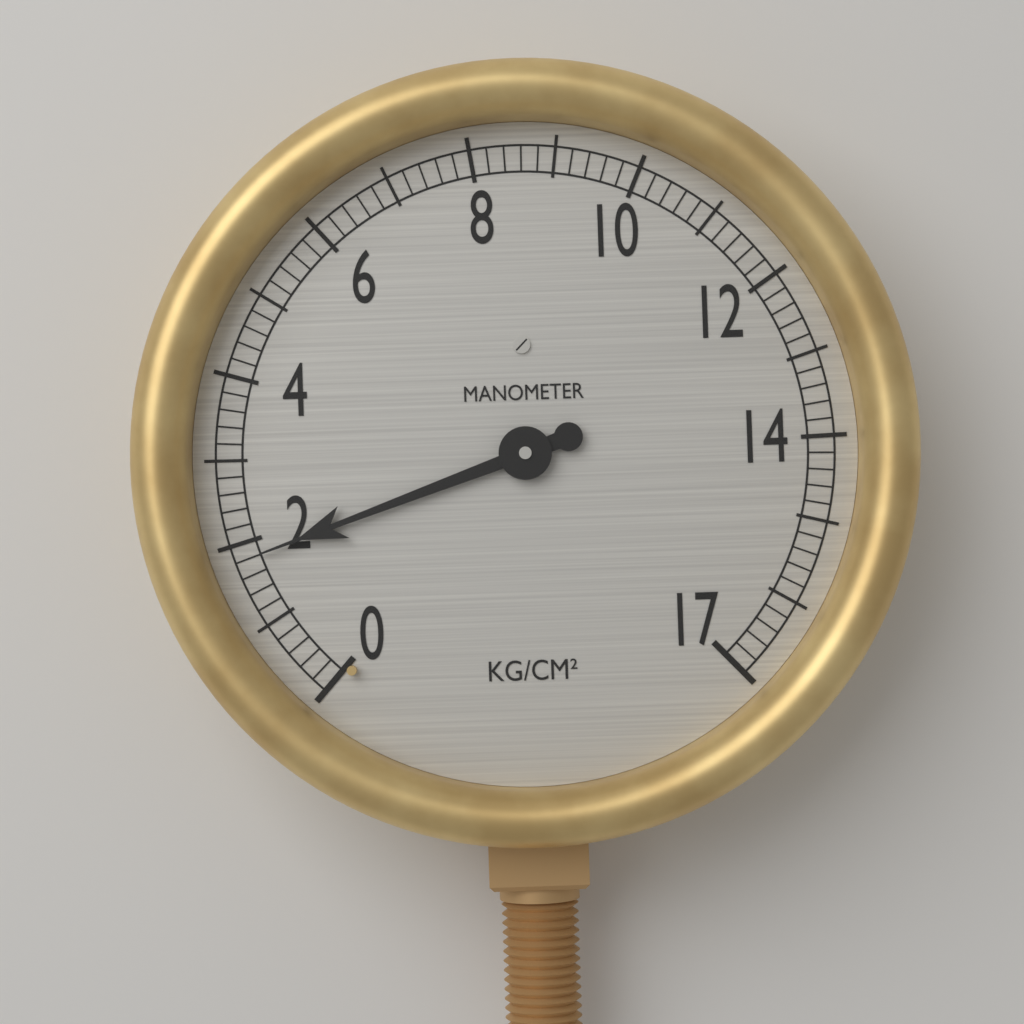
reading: 1.8 kg/cm²
